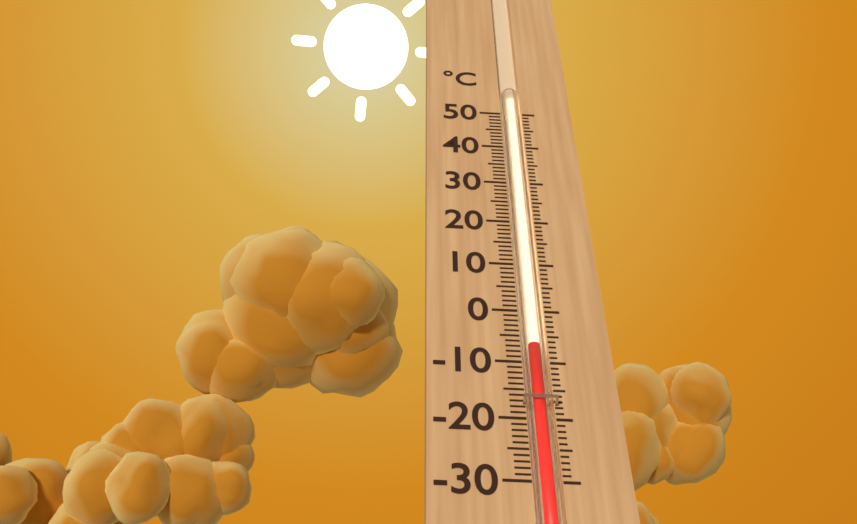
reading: -7 °C
